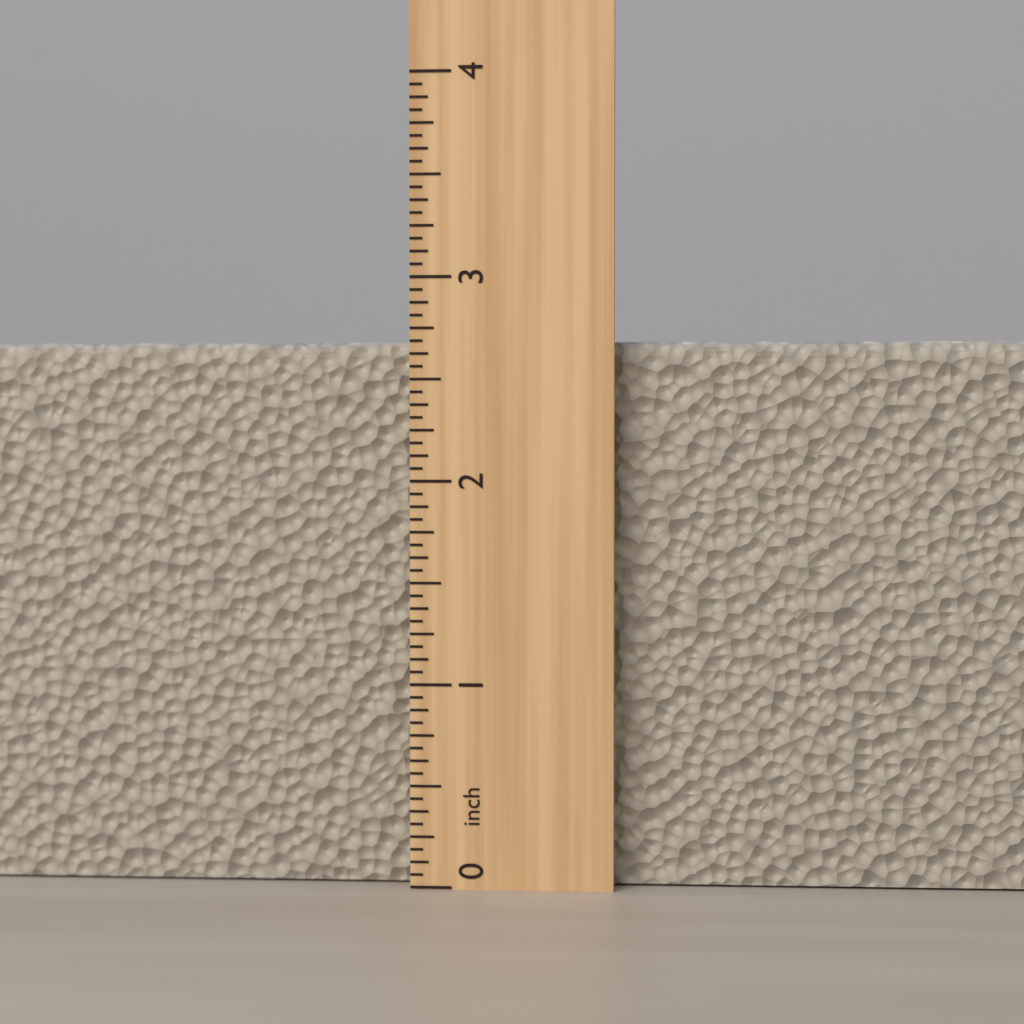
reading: 2.6875 inch
